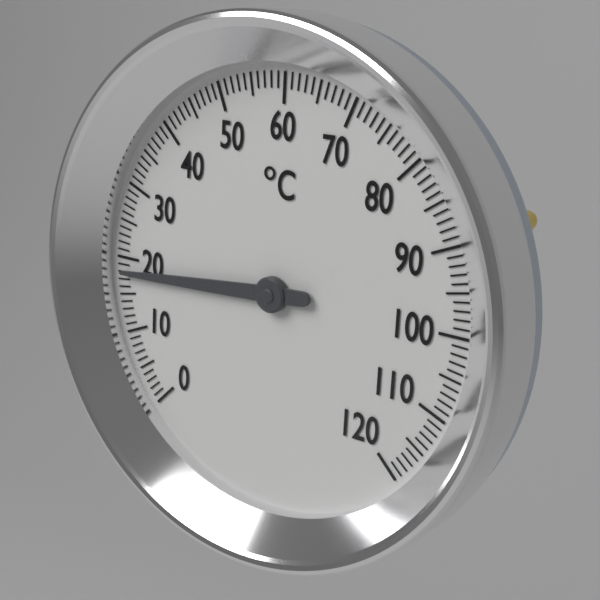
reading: 18 °C
